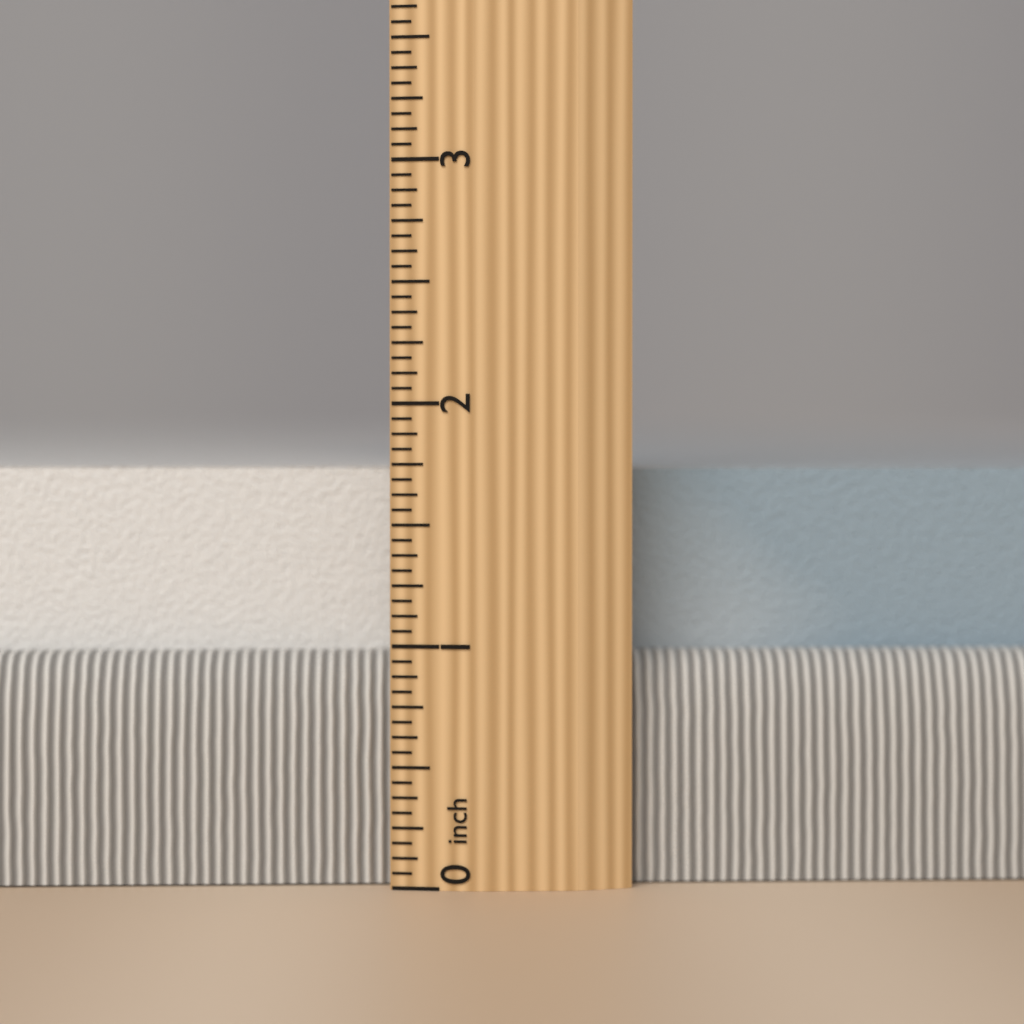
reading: 1.7500 inch
